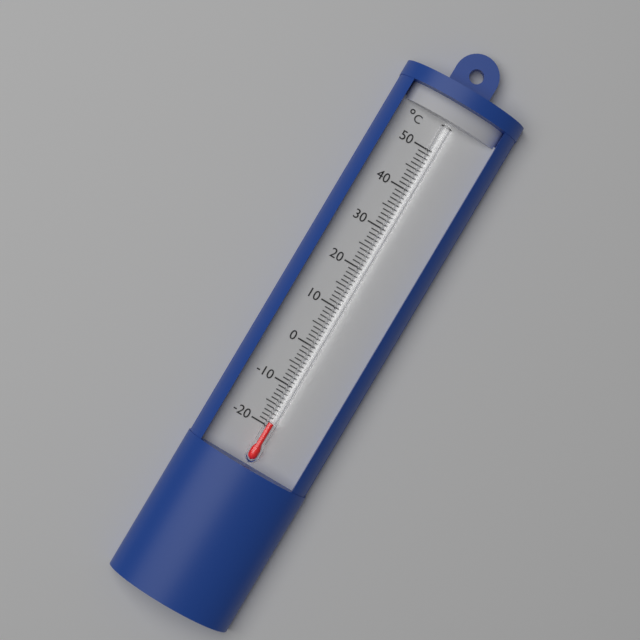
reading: -19 °C
